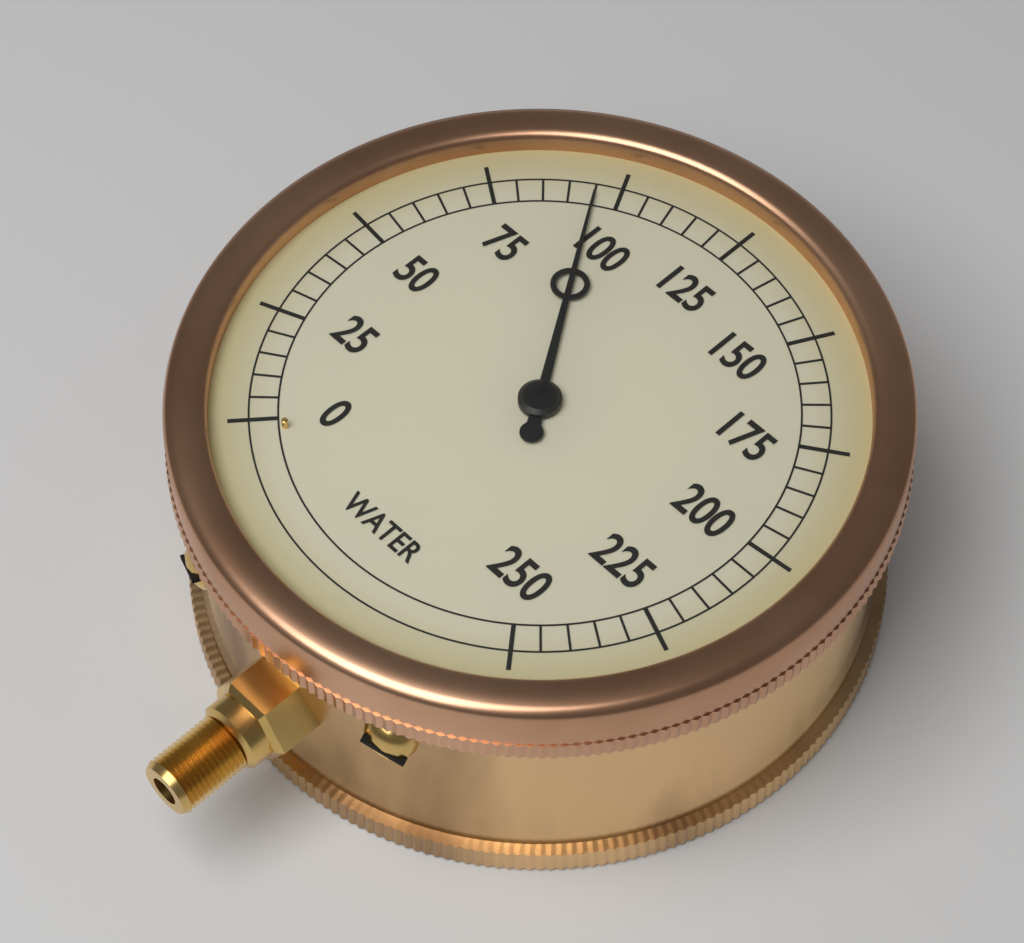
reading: 95 (no unit)
